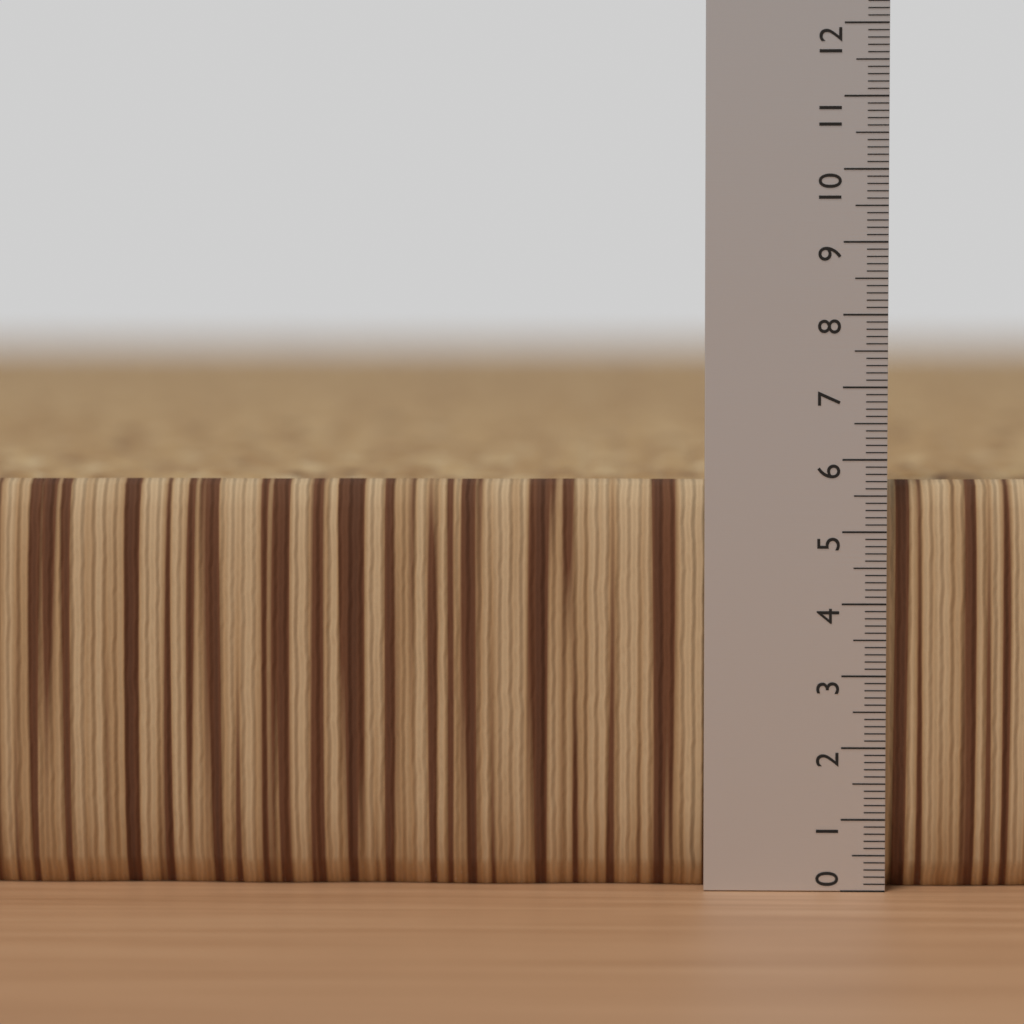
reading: 5.7 (no unit)
